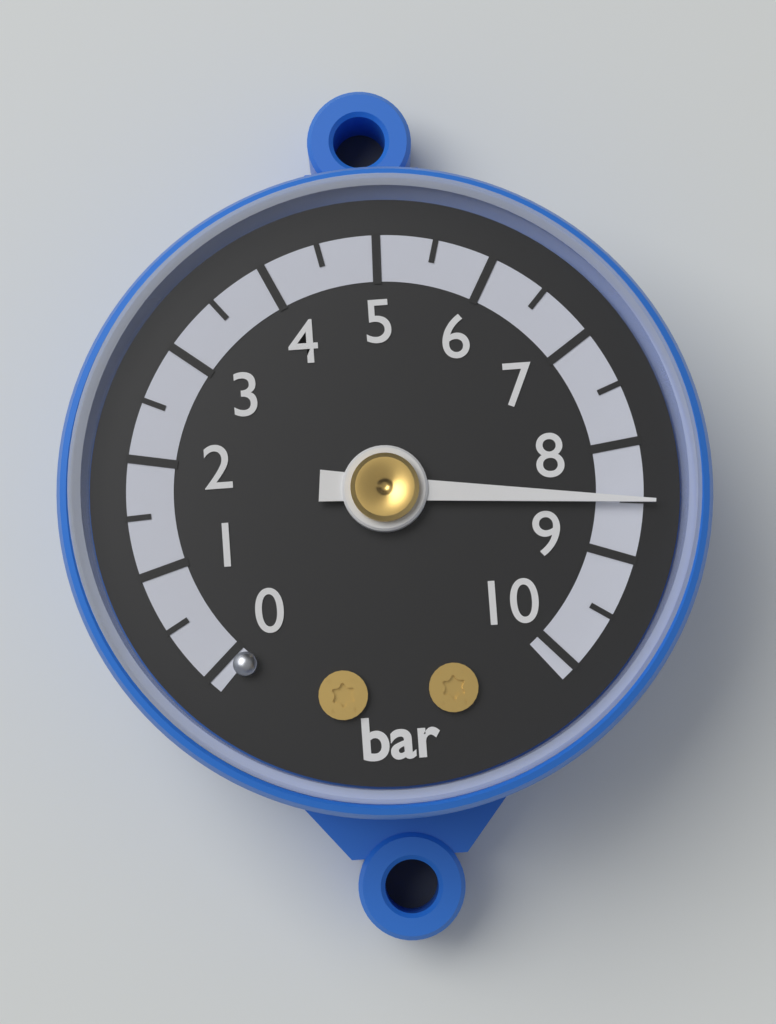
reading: 8.5 bar
